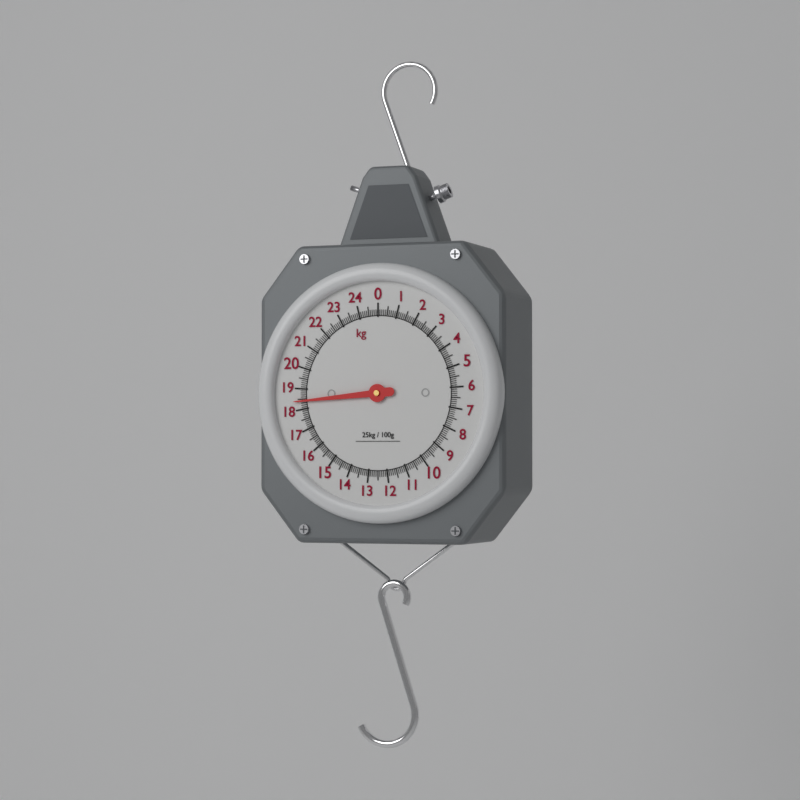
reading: 18.4 kg
